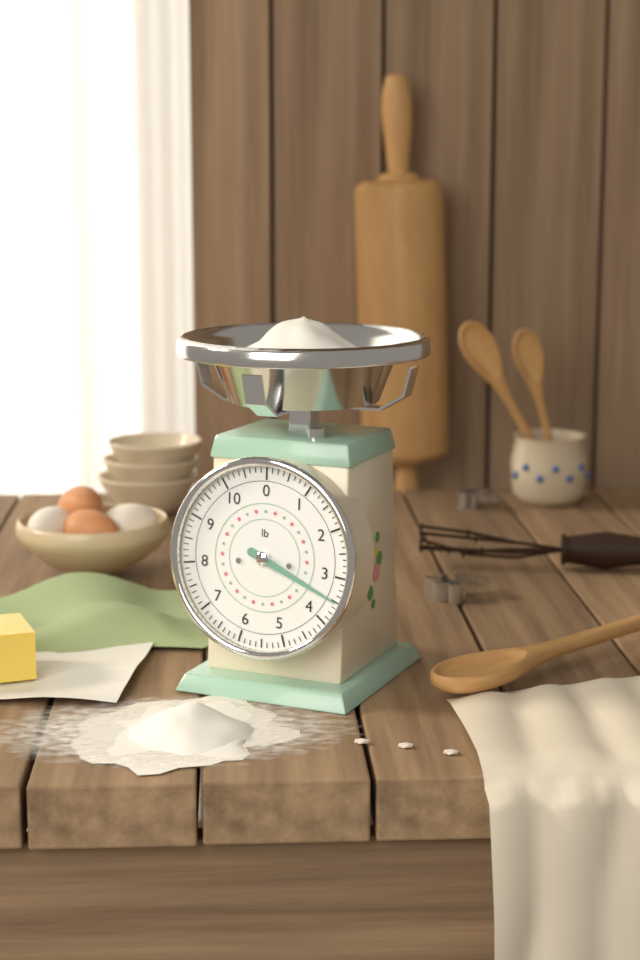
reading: 3.500 lb
